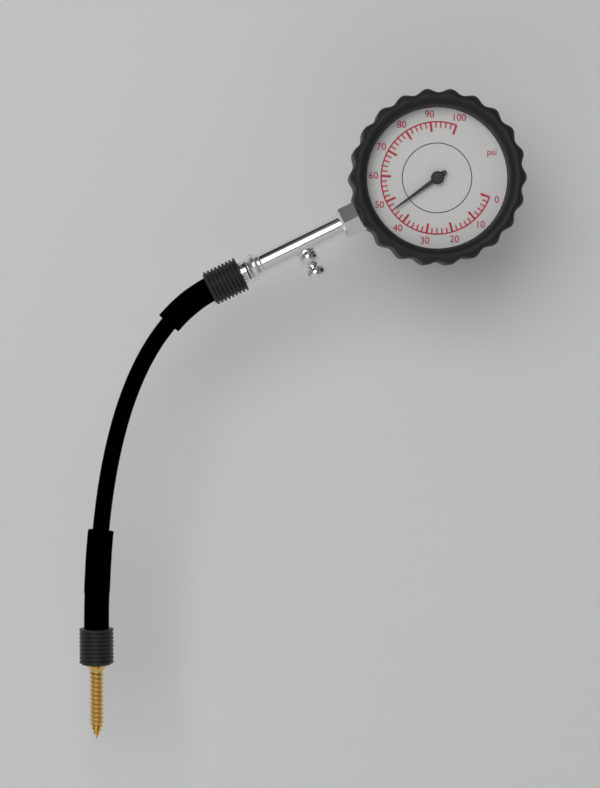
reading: 46 psi
